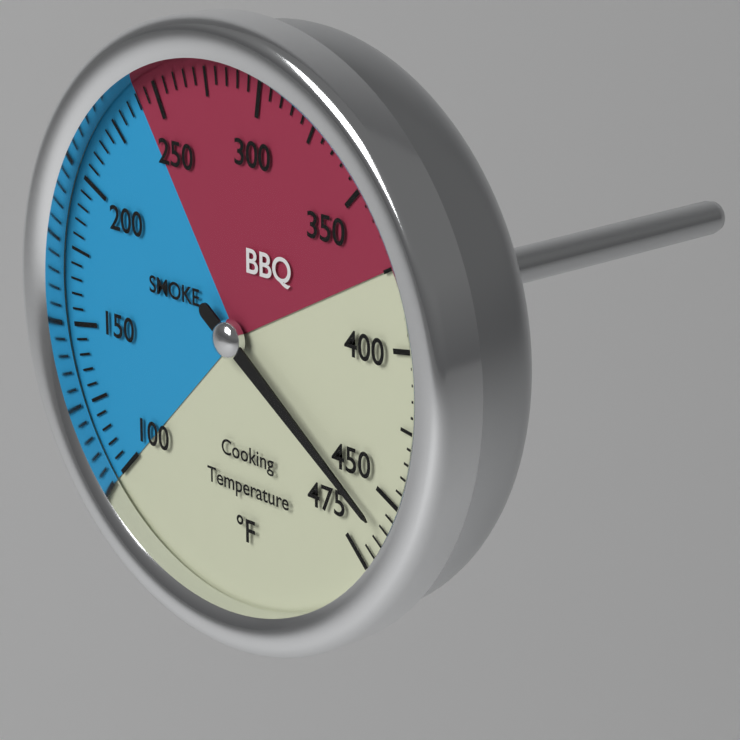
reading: 460 °F
